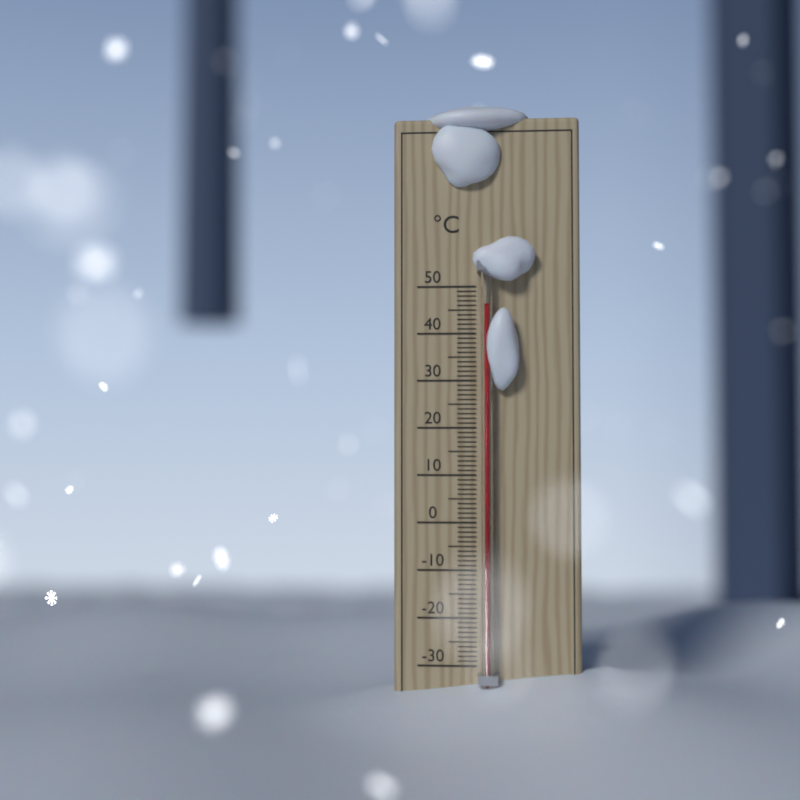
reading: 46 °C
